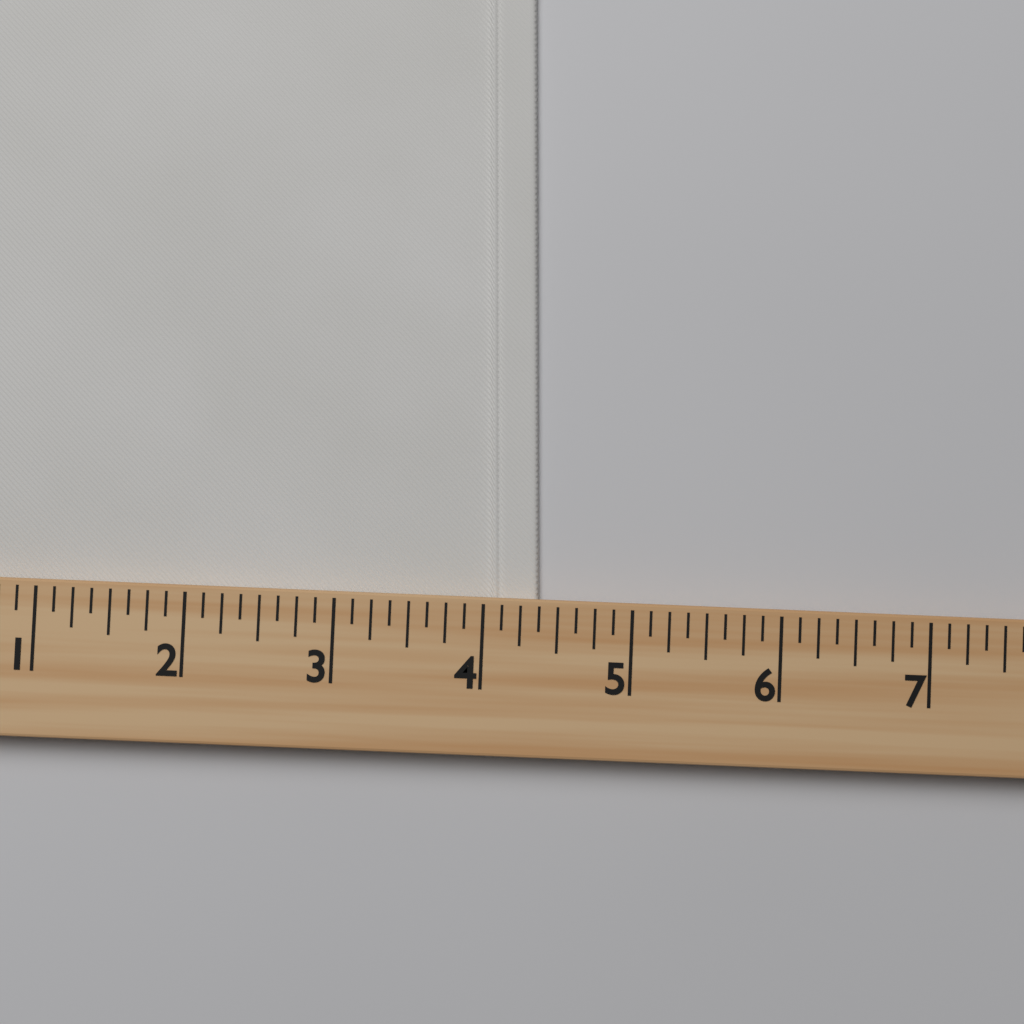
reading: 4.375 (no unit)
